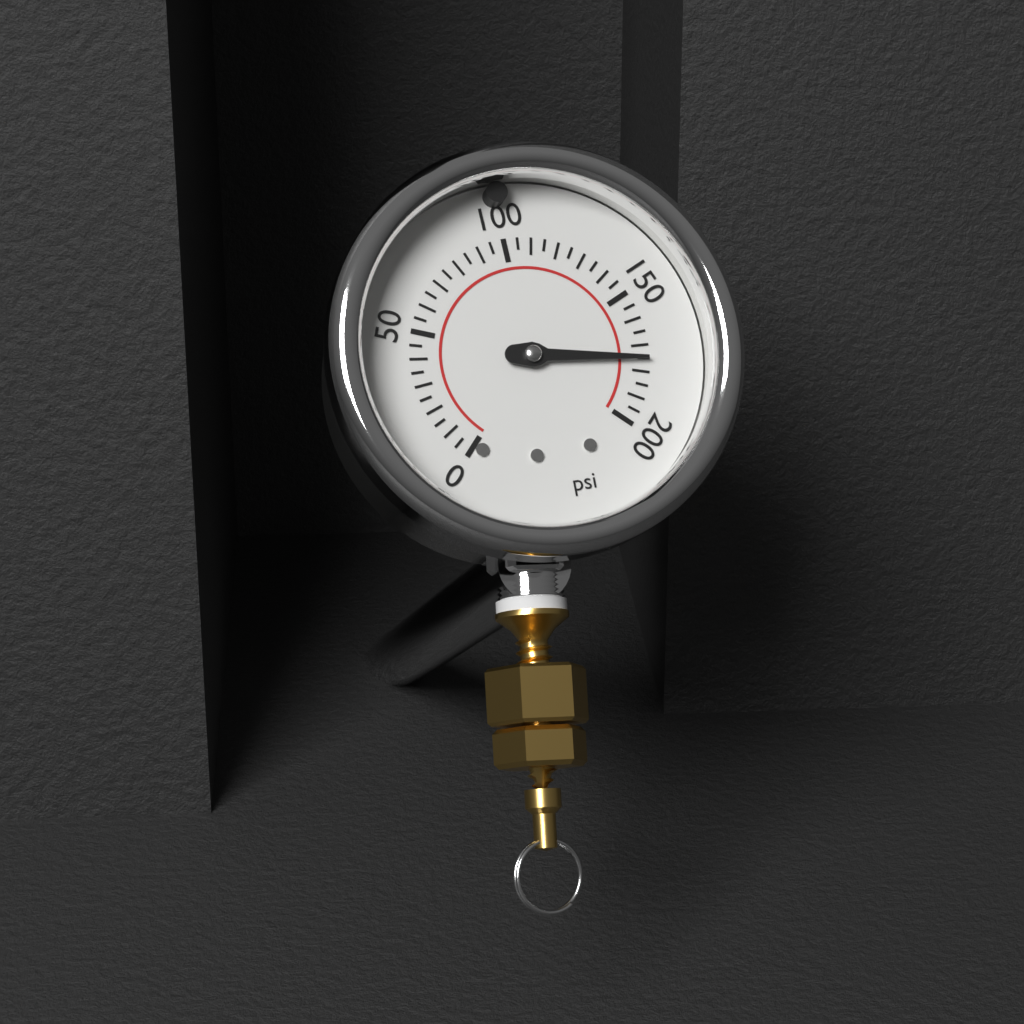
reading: 175 psi
